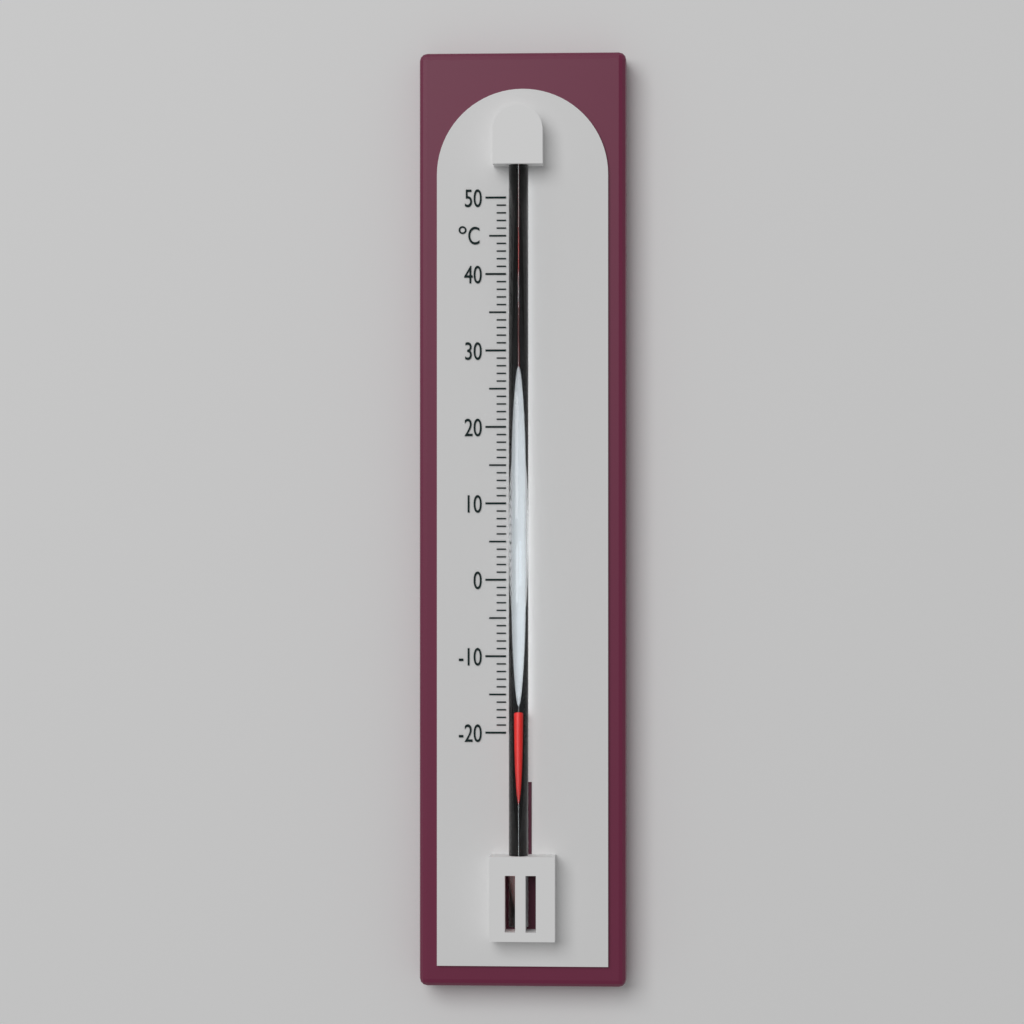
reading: -17 °C
